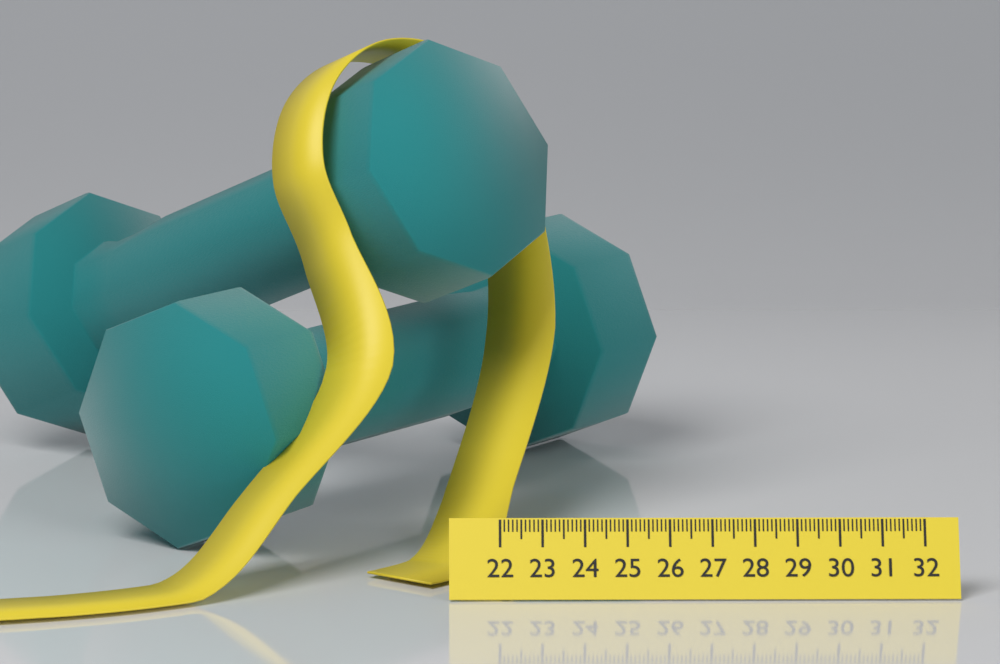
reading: 22.3 (no unit)
